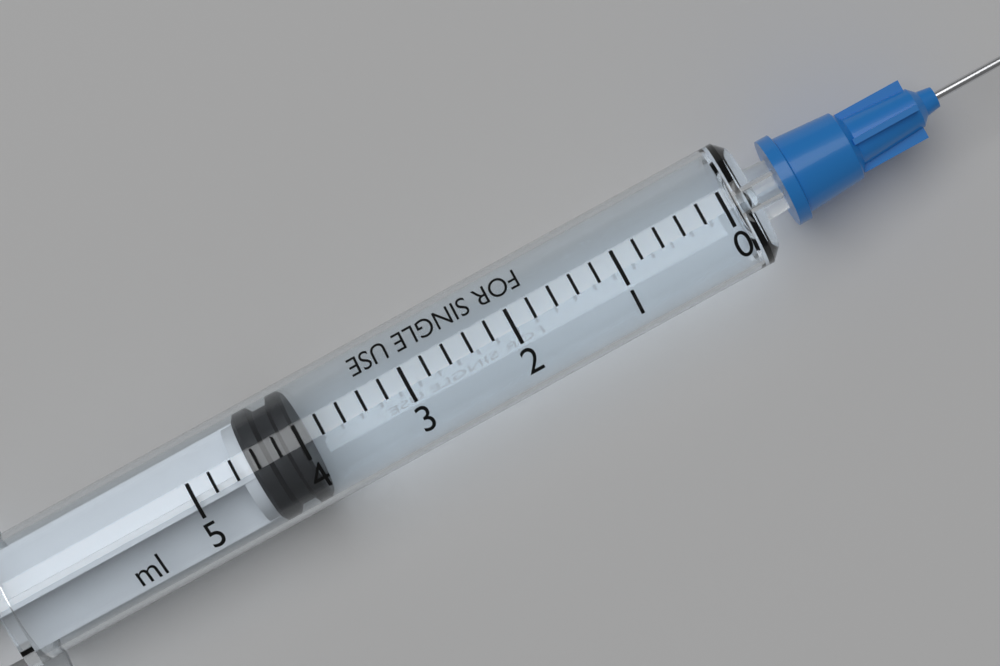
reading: 4.0 ml
